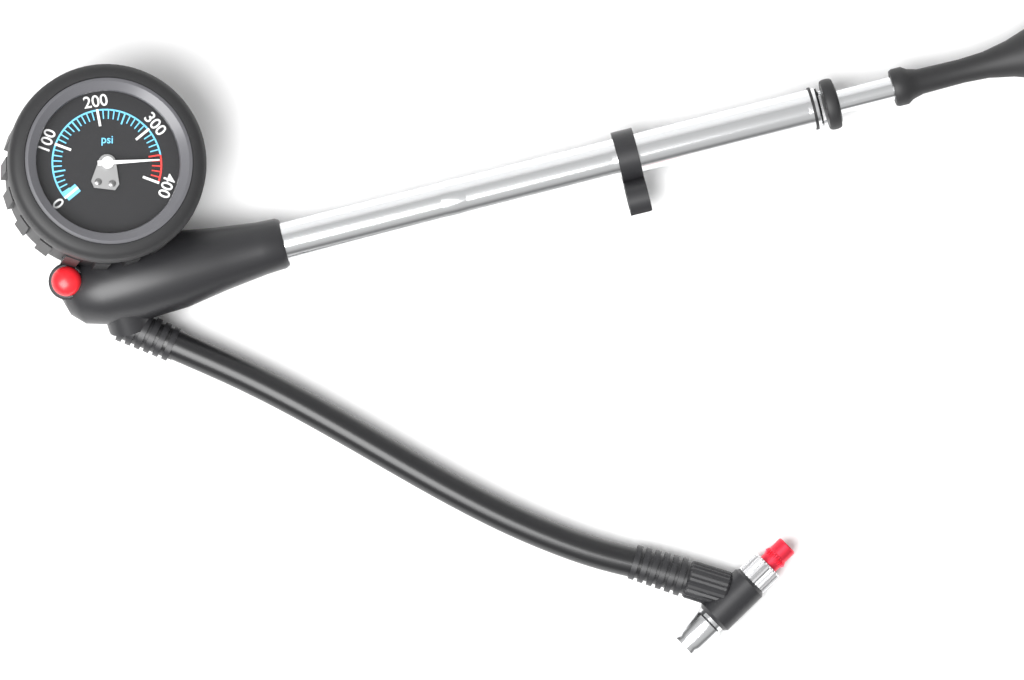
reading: 360 psi
